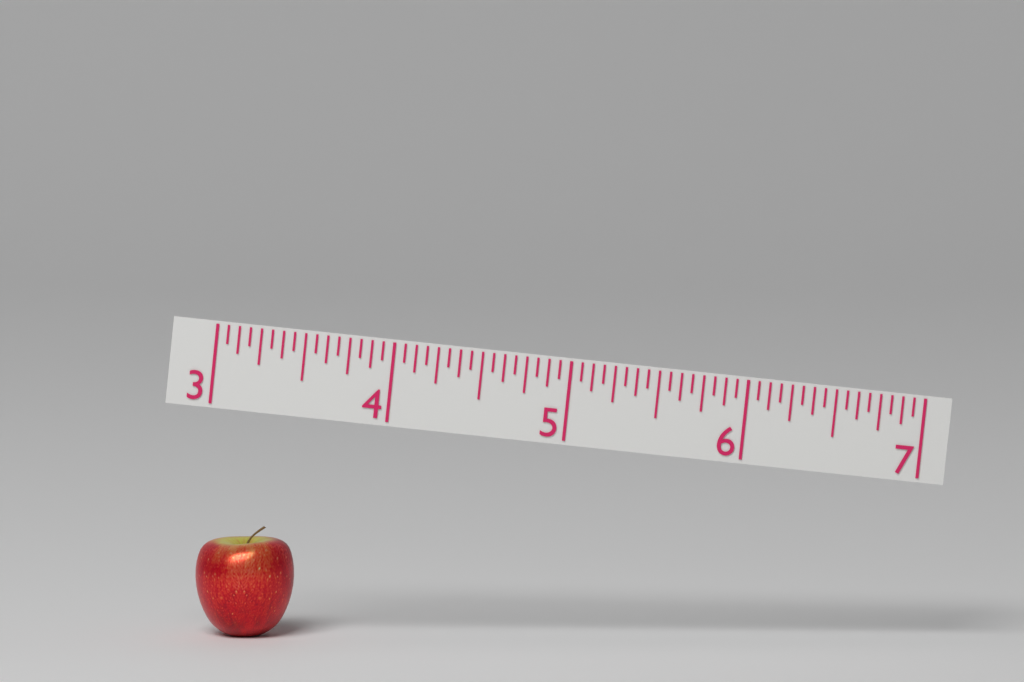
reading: 3.5625 (no unit)
